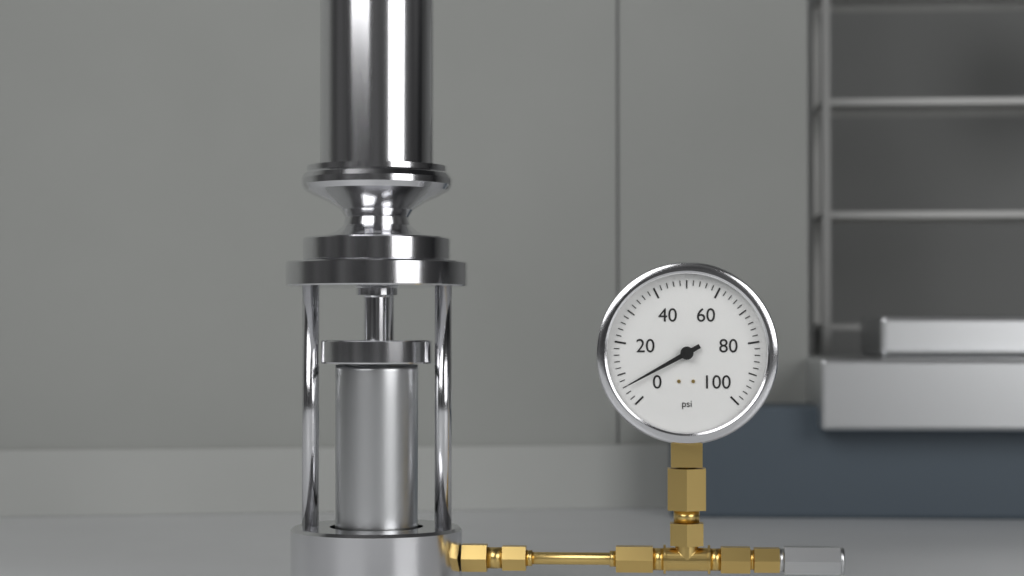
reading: 6 psi
